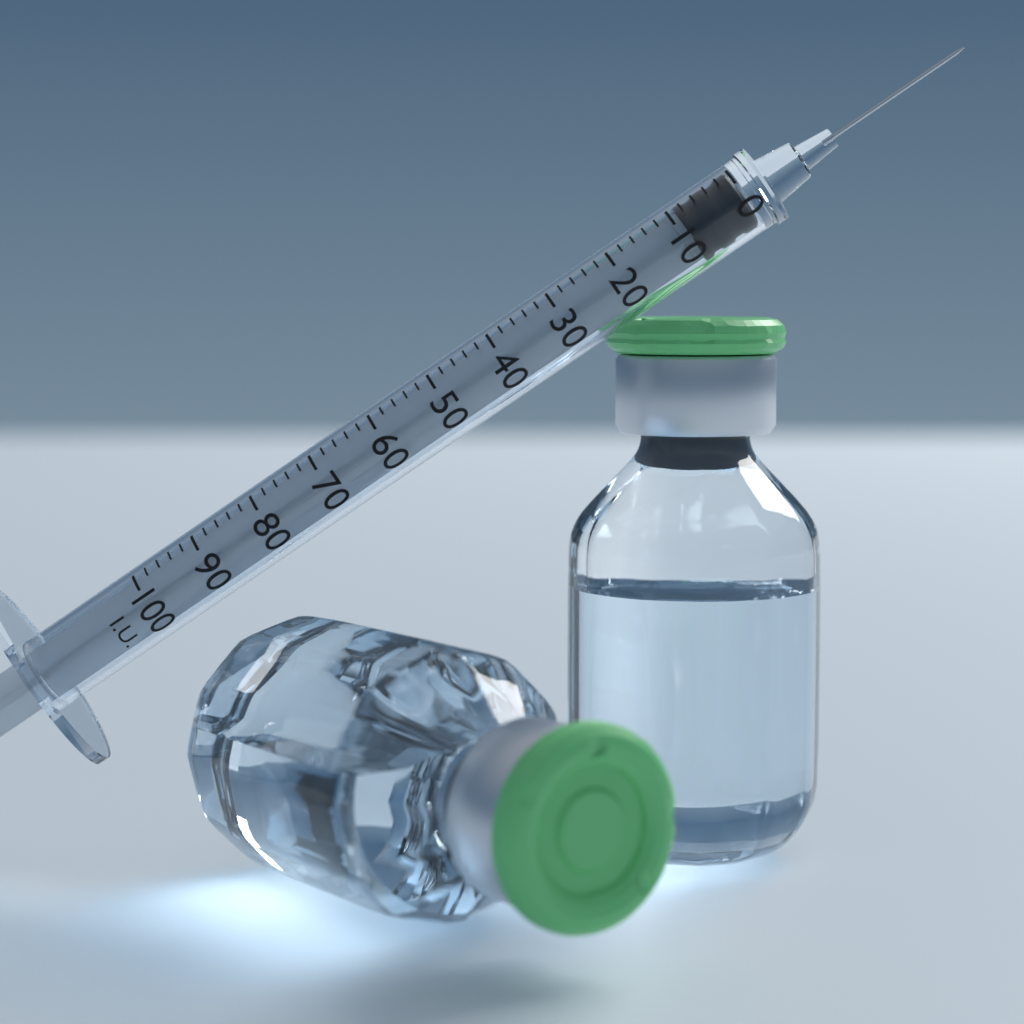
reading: 0 I.U.
